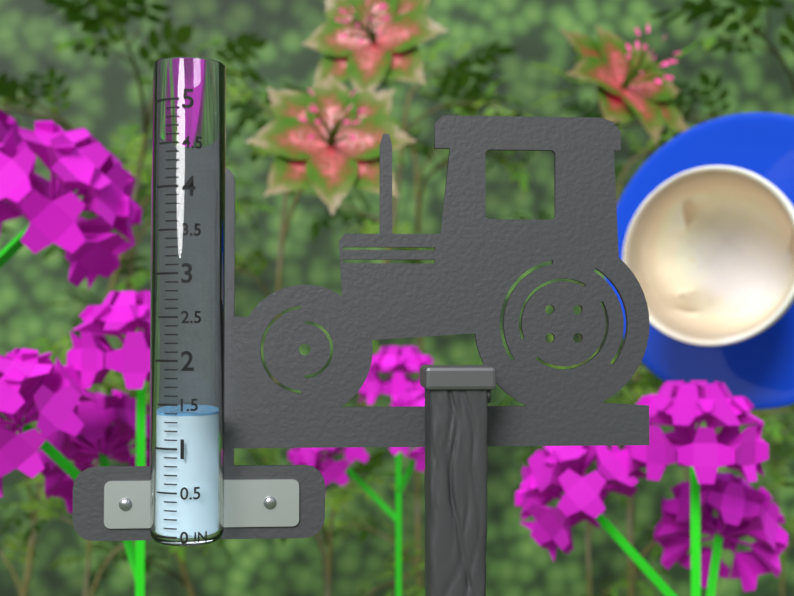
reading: 1.4 in
